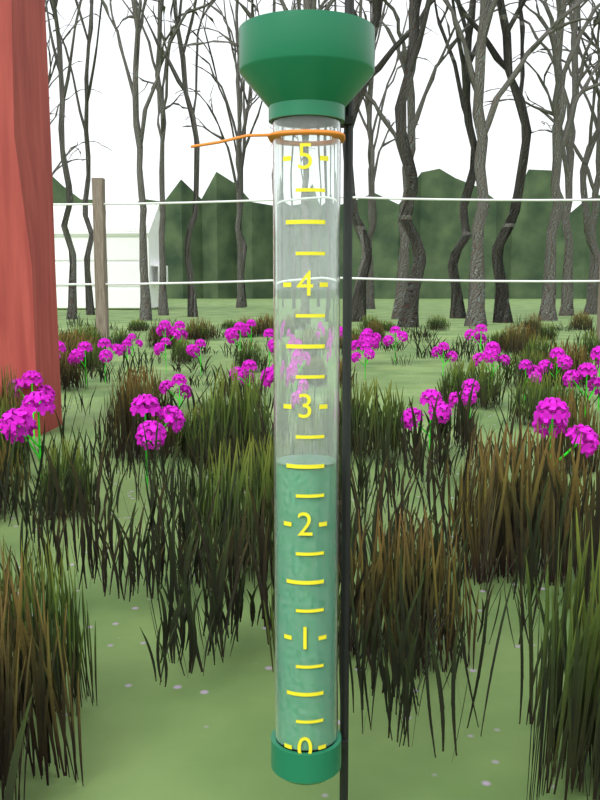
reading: 2.50 (no unit)
